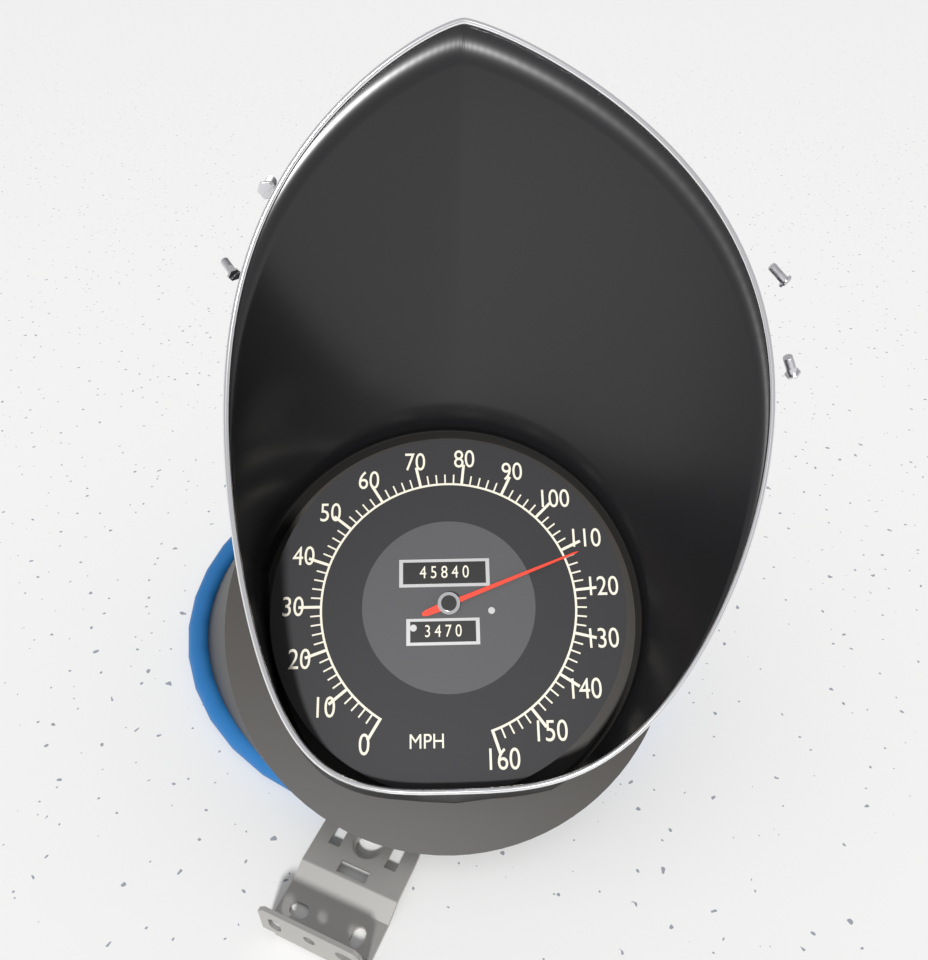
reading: 112 MPH
